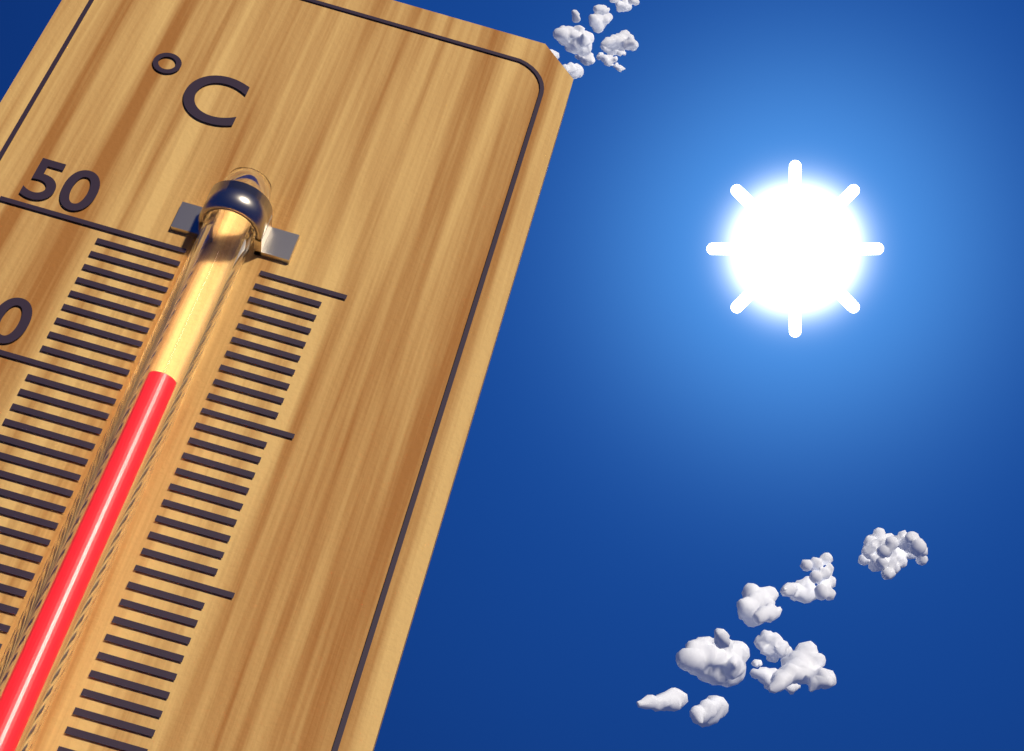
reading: 40 °C
